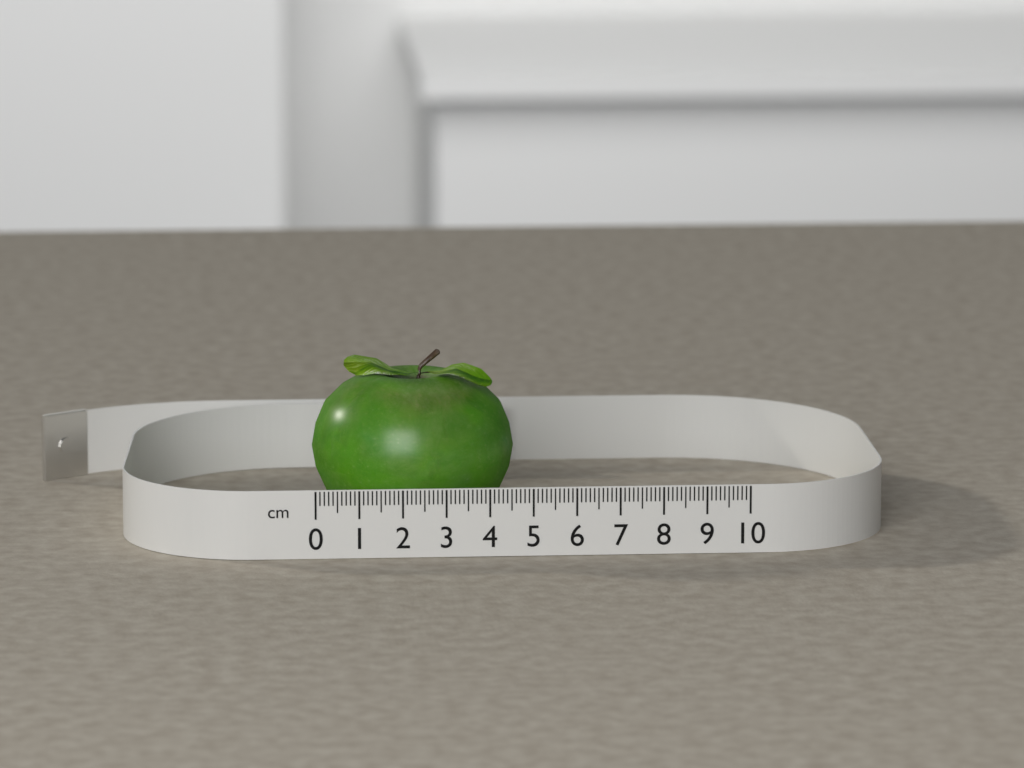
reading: 4.7 cm
